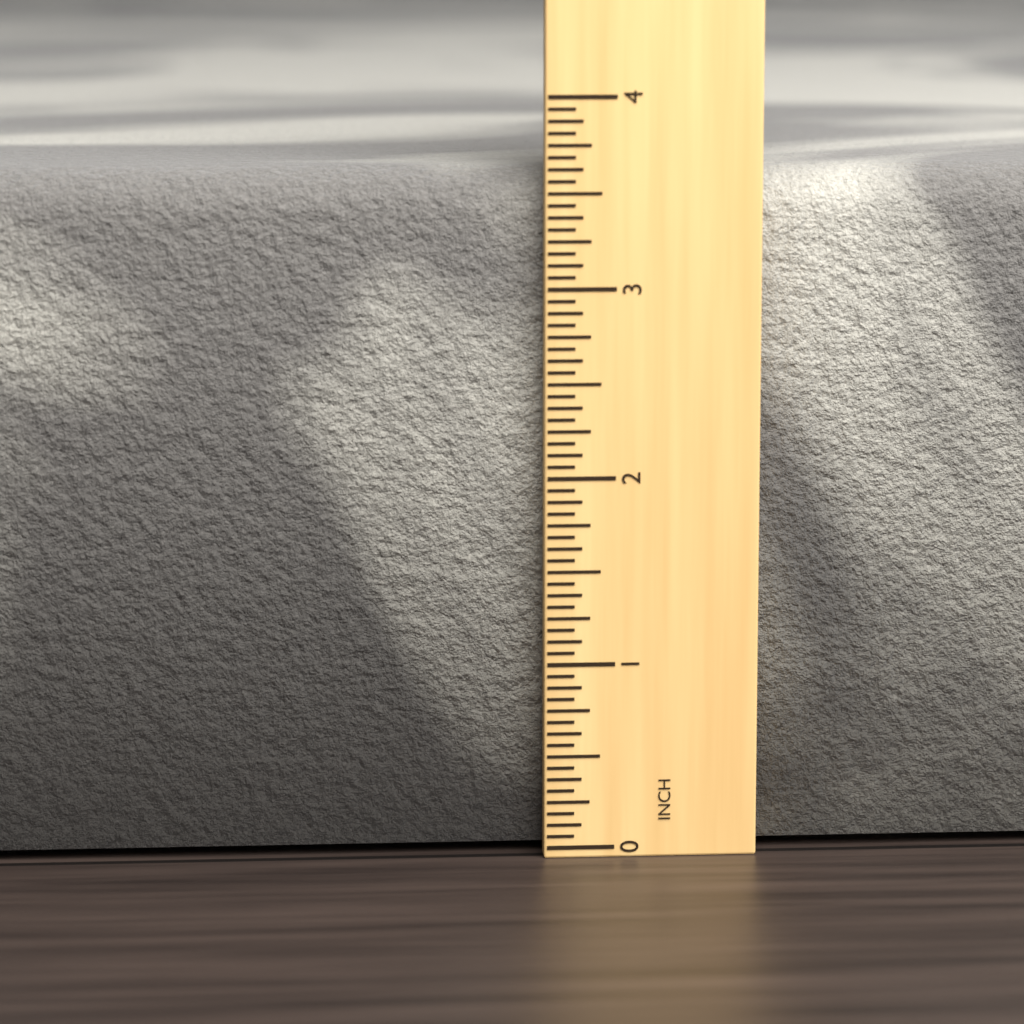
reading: 3.6250 in
